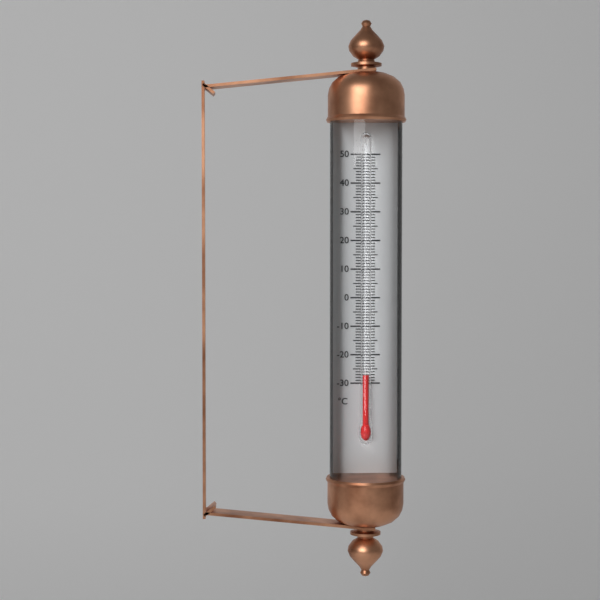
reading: -27 °C
